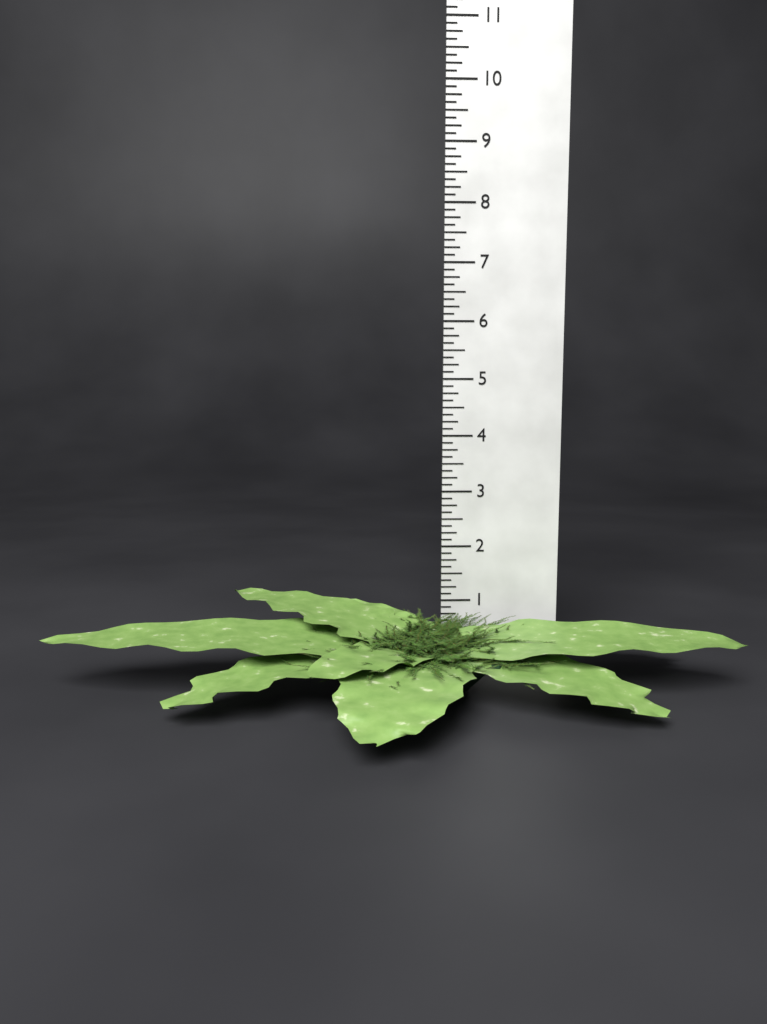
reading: 1.125 (no unit)
